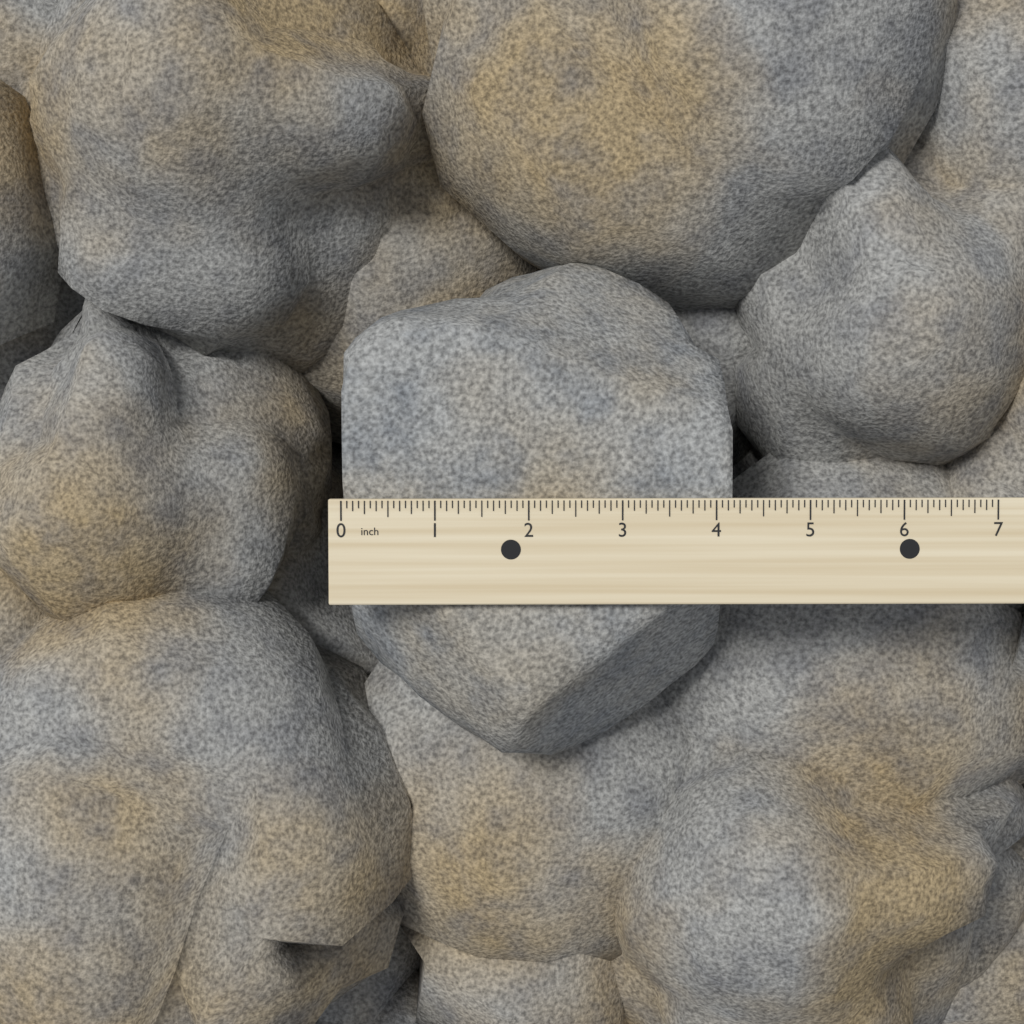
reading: 4.1875 inch
